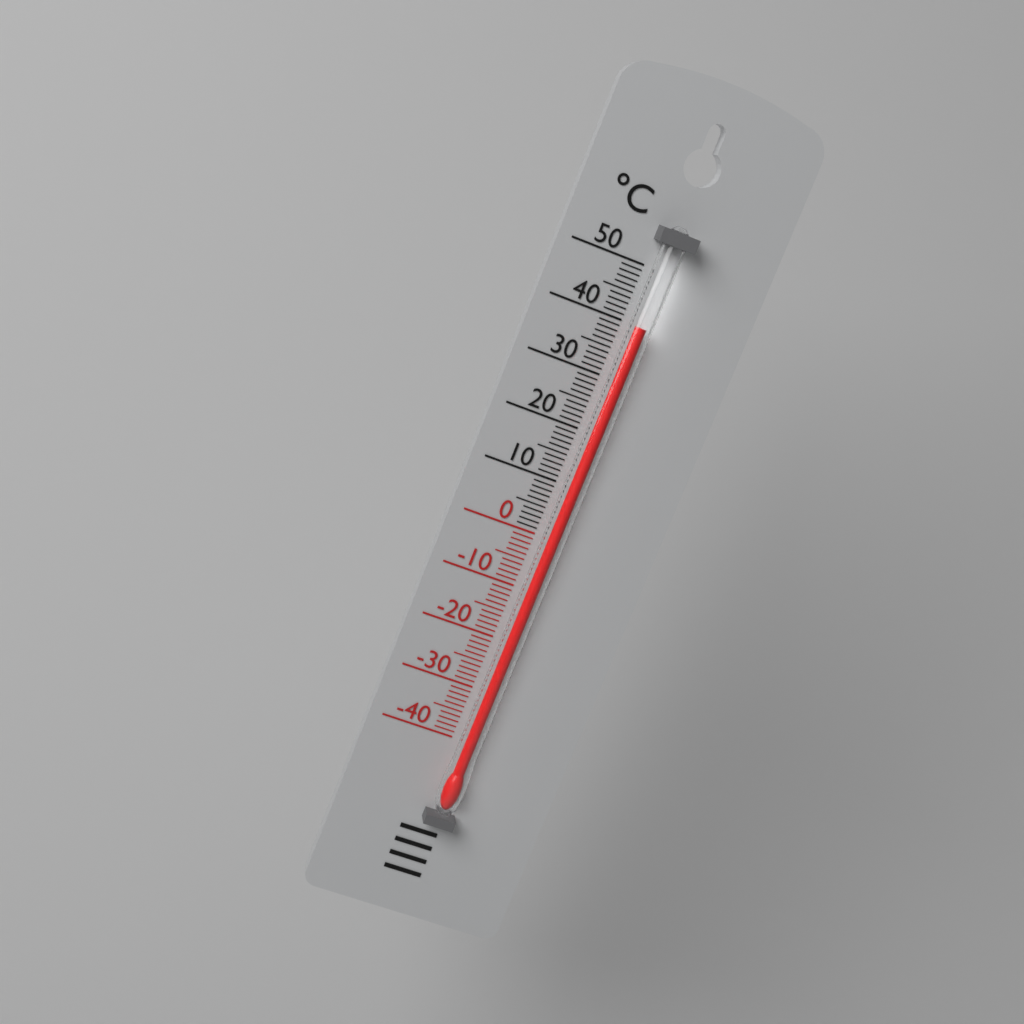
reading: 40 °C
